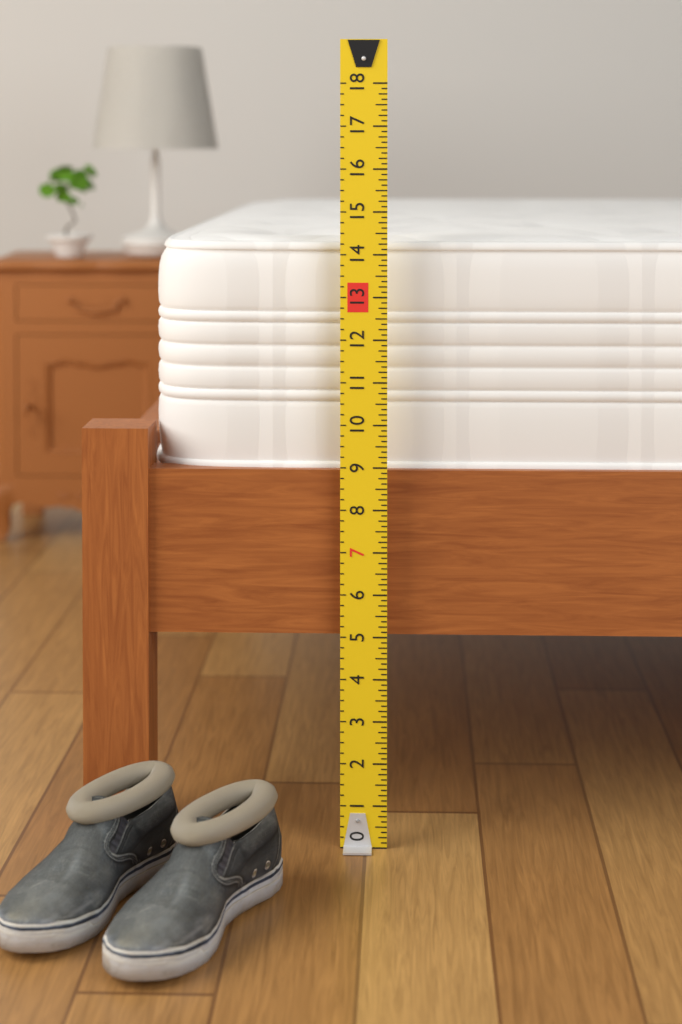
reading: 14.375 (no unit)
